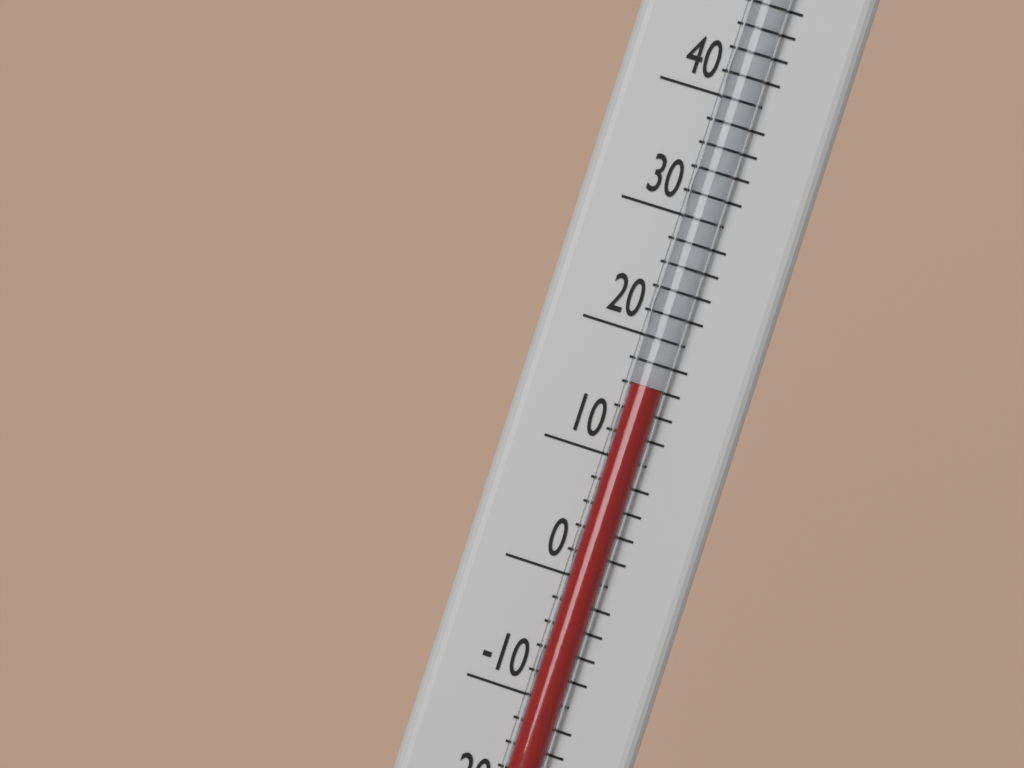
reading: 16 °F
